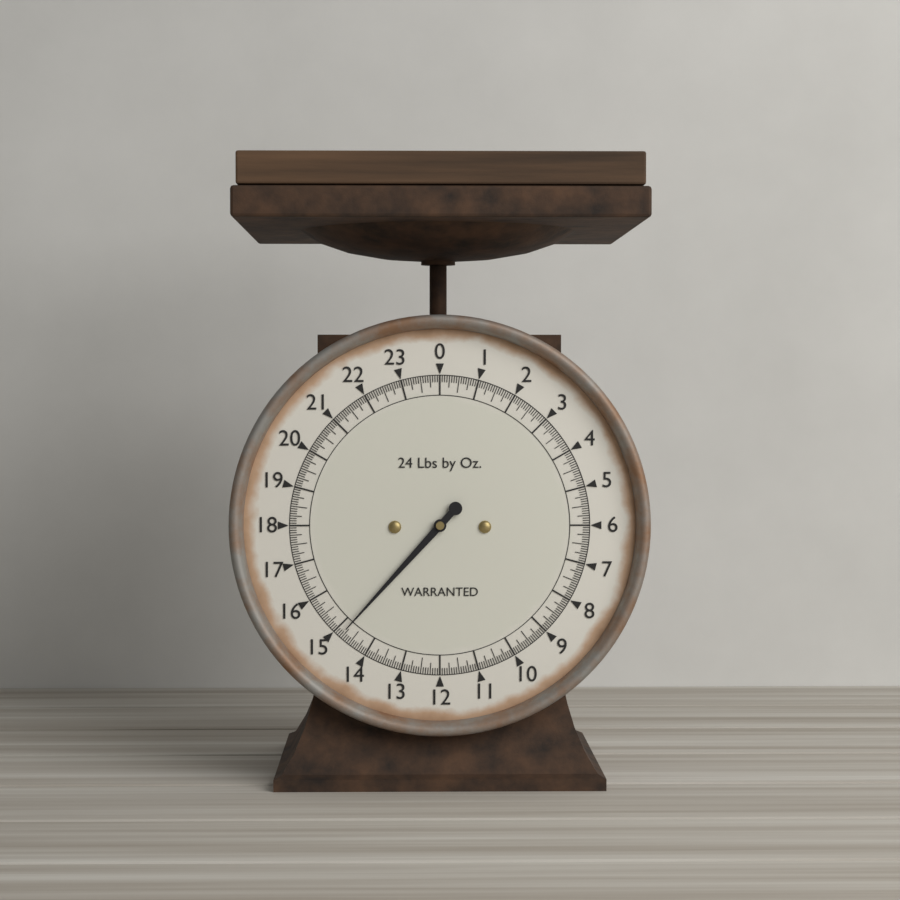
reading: 14.8125 lb
